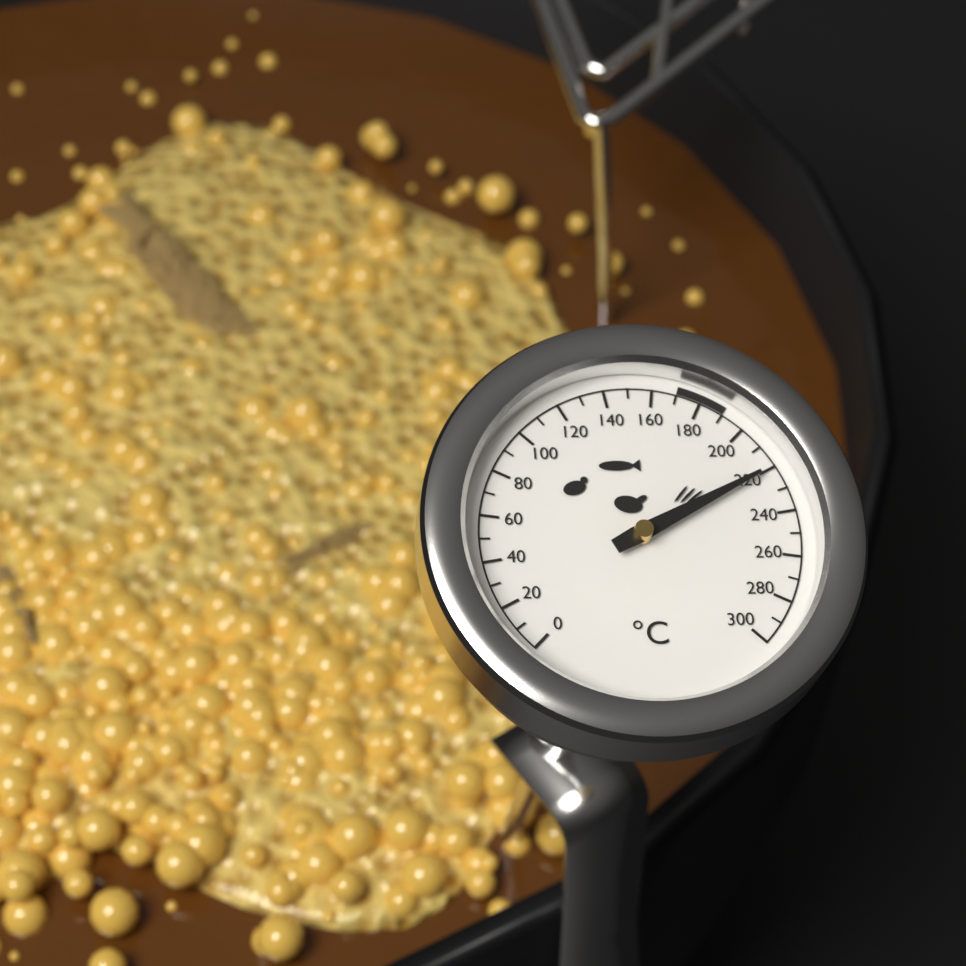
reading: 220 °C
